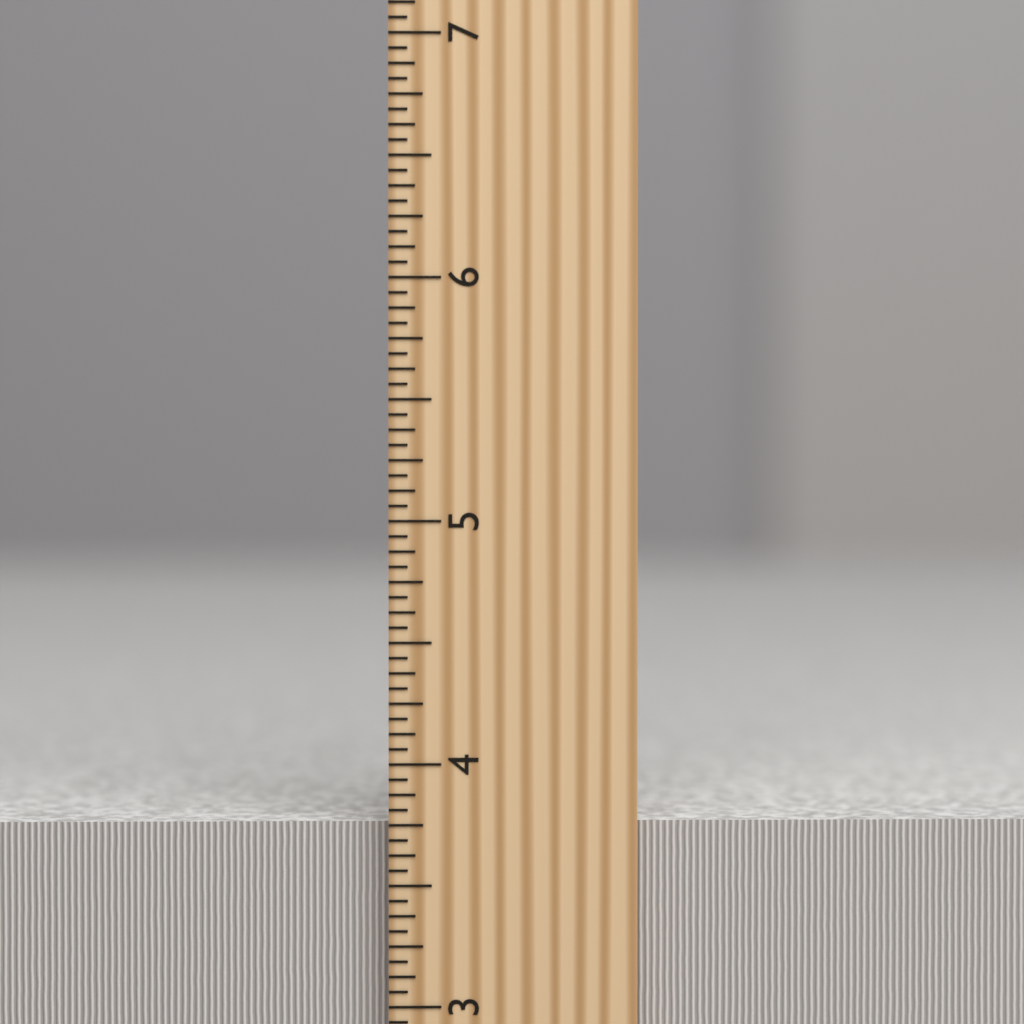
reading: 3.7500 inch
